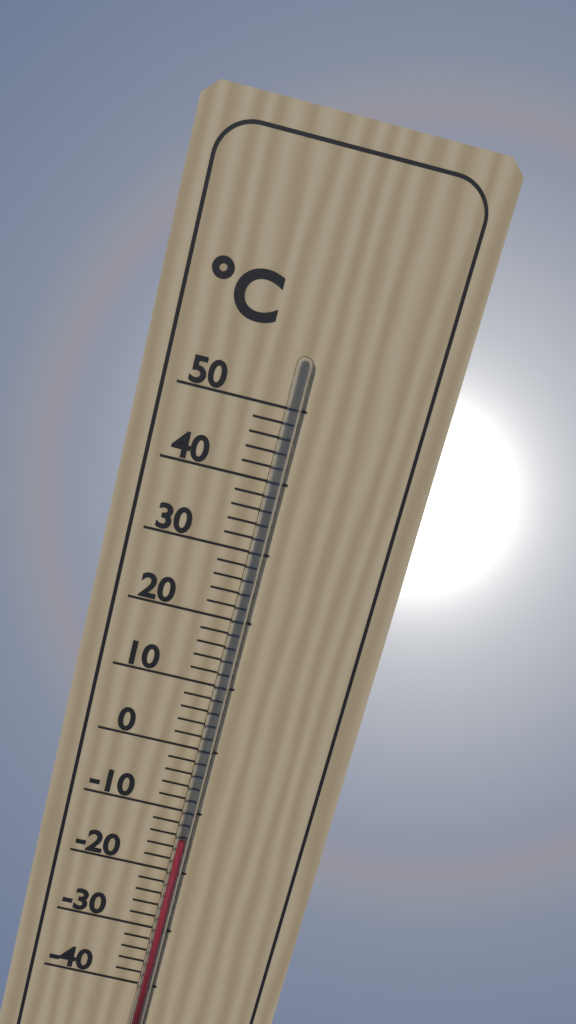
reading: -14 °C
